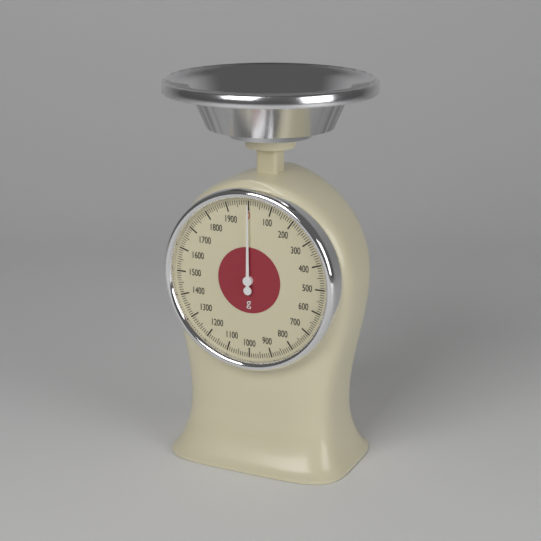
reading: 0 g
